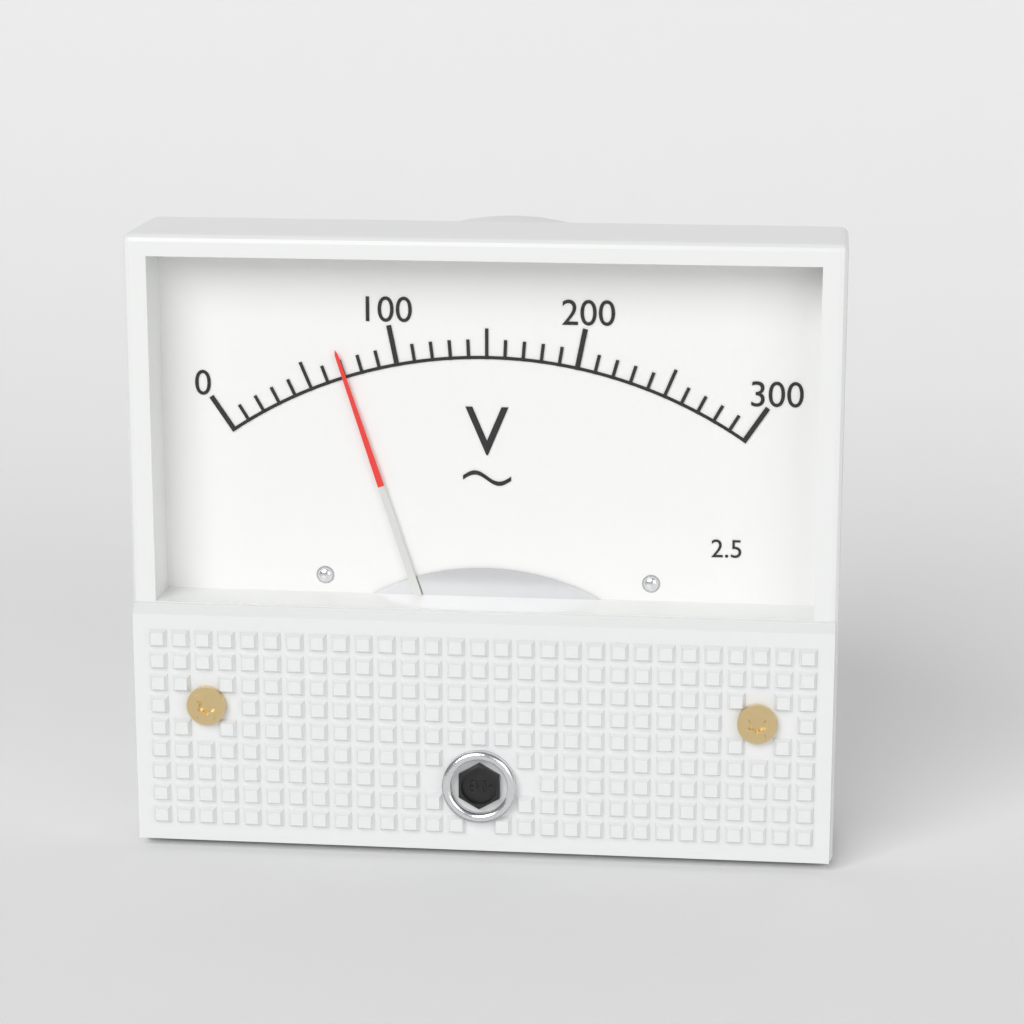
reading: 70 V
